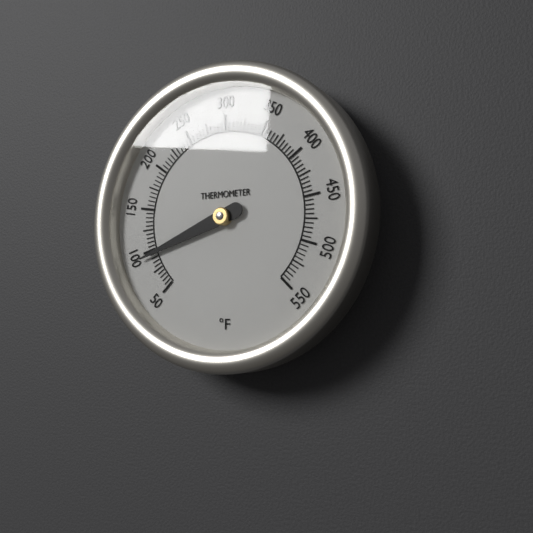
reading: 95 °F
